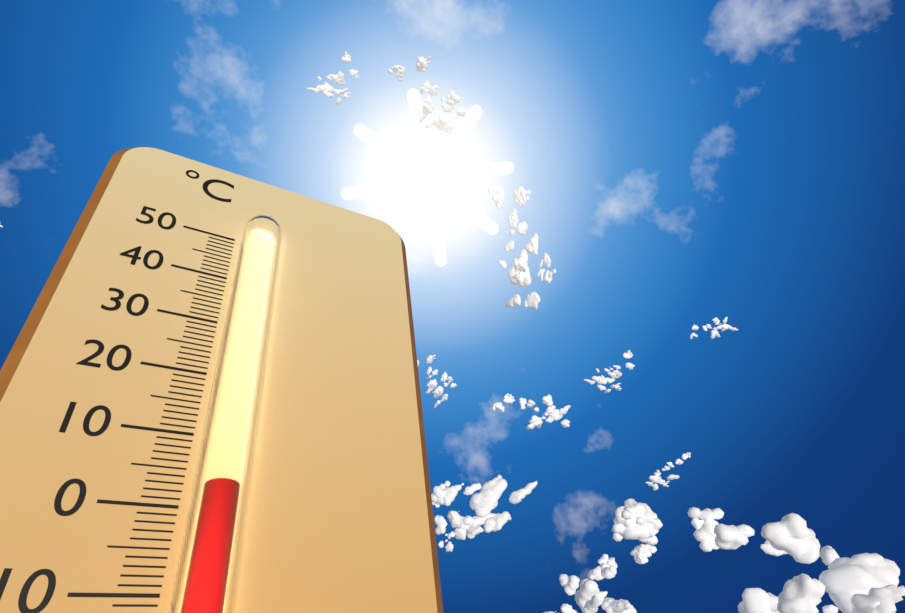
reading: 2 °C
